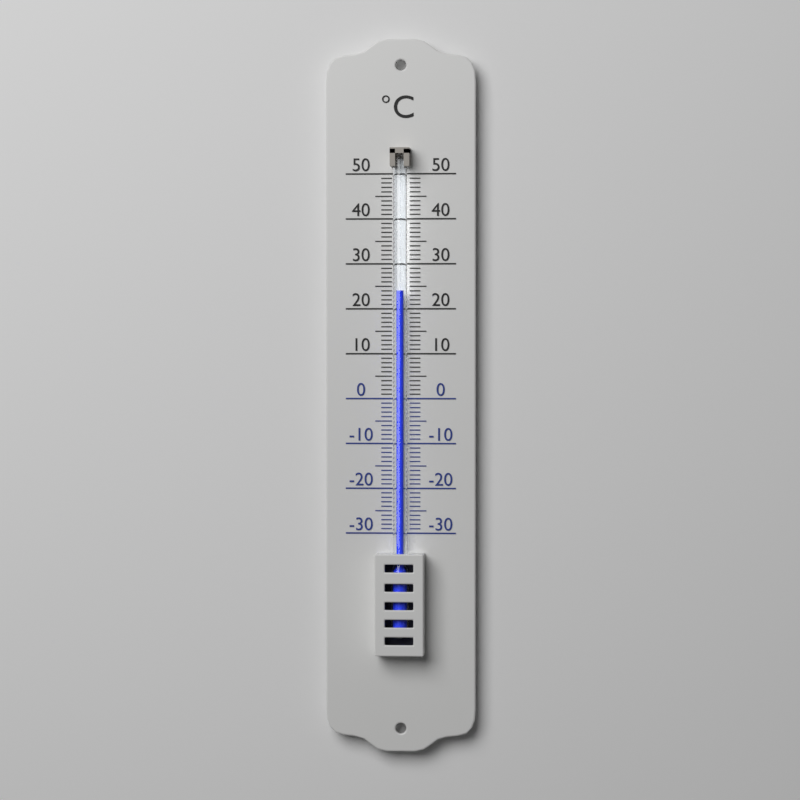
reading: 24 °C
